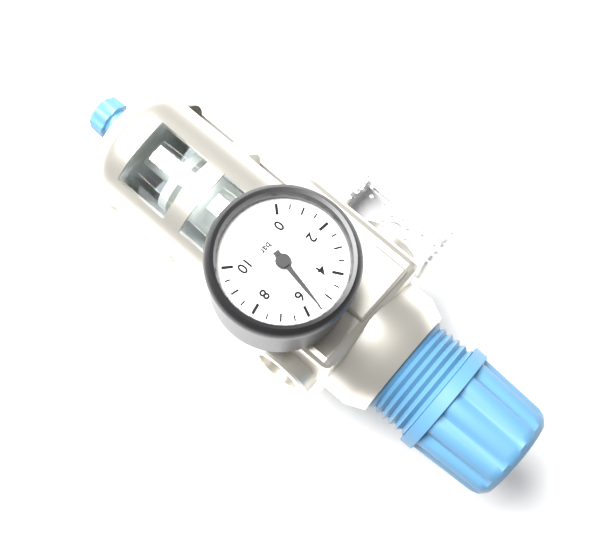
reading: 5.5 bar
